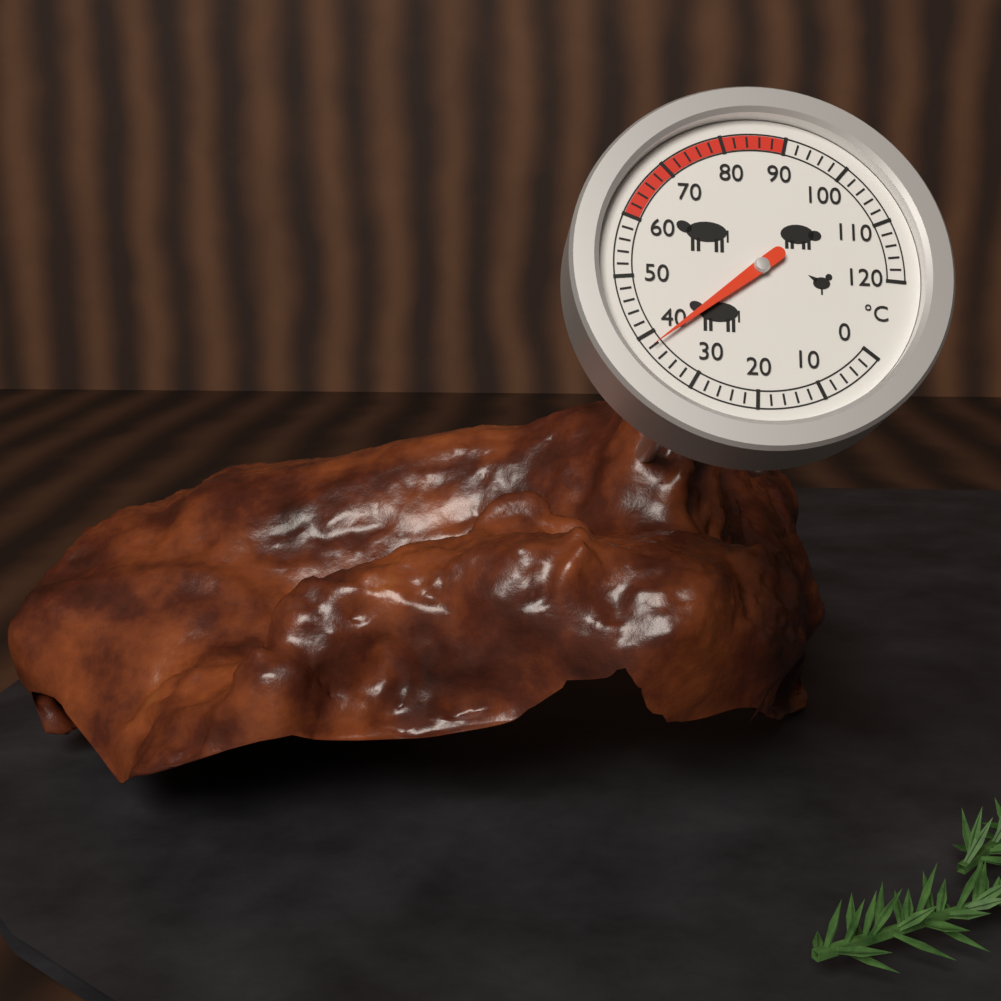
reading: 38 °C
